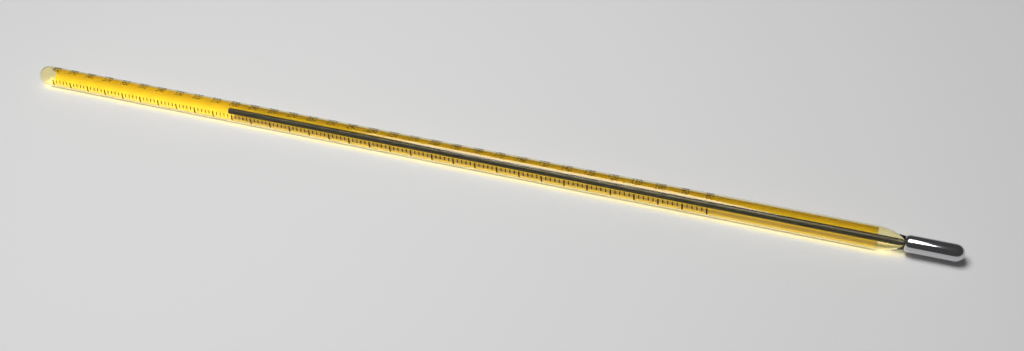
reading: 304 (no unit)
